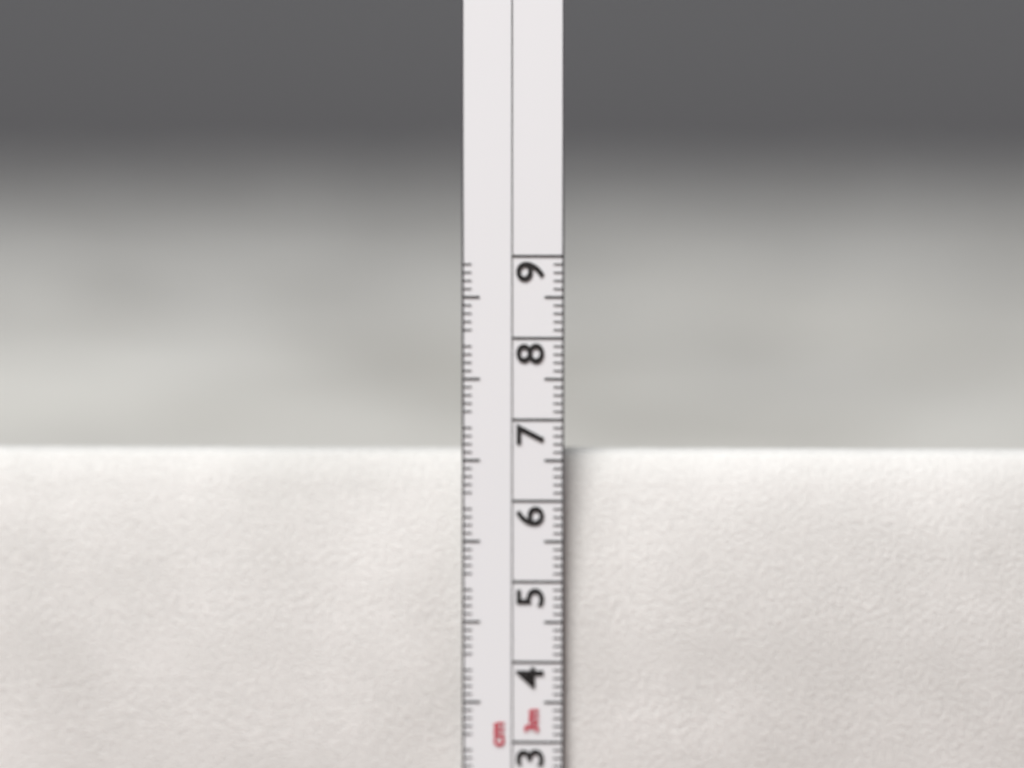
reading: 6.6 cm
